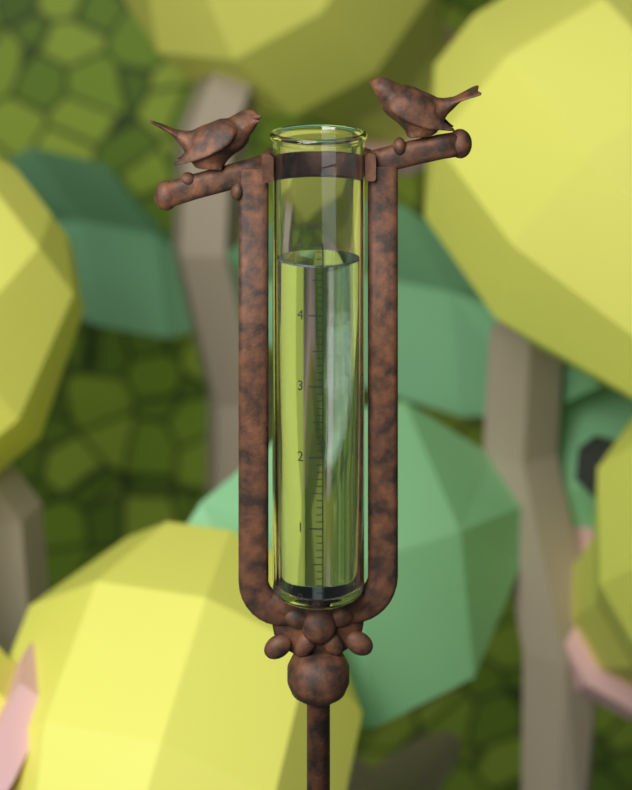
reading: 4.7 in
